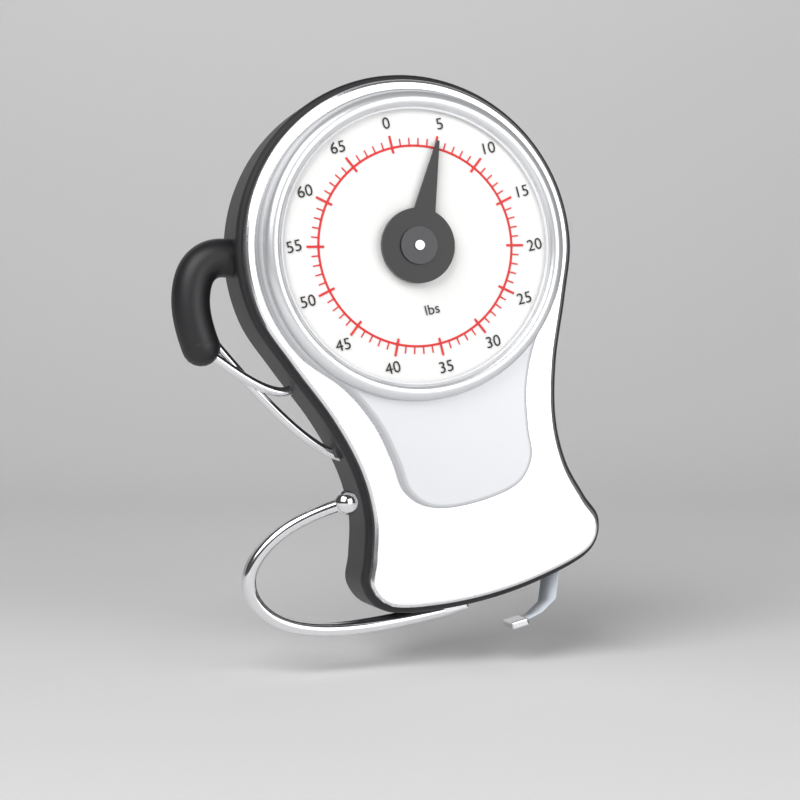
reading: 5 lbs
